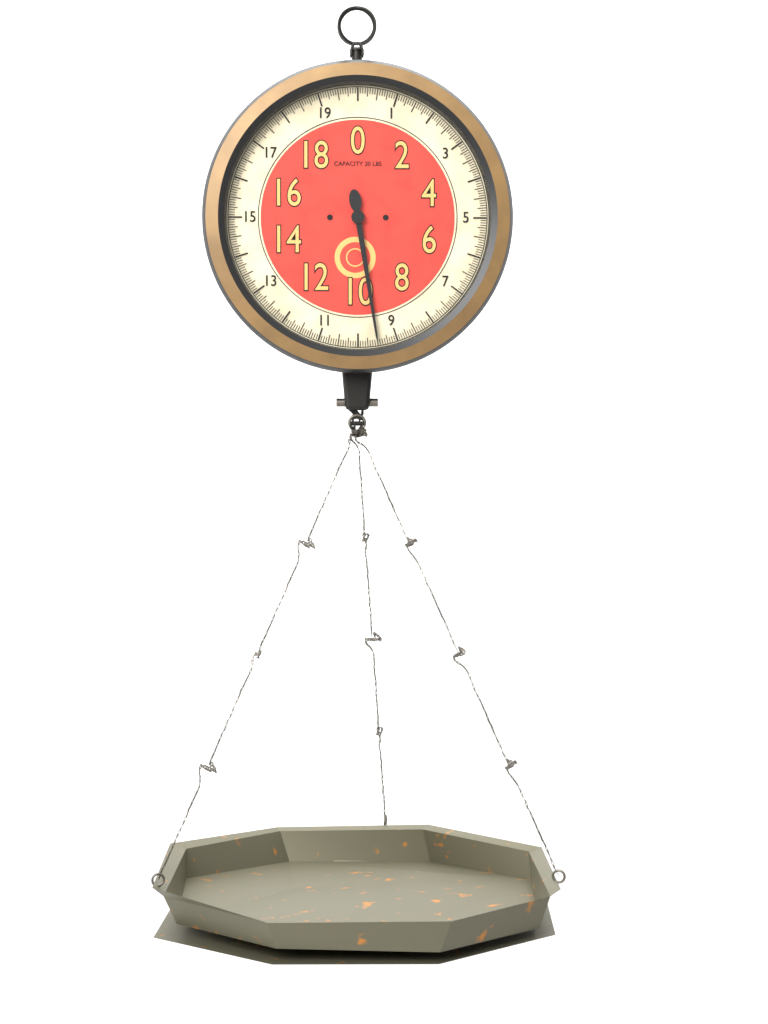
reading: 9.5000 lbs
